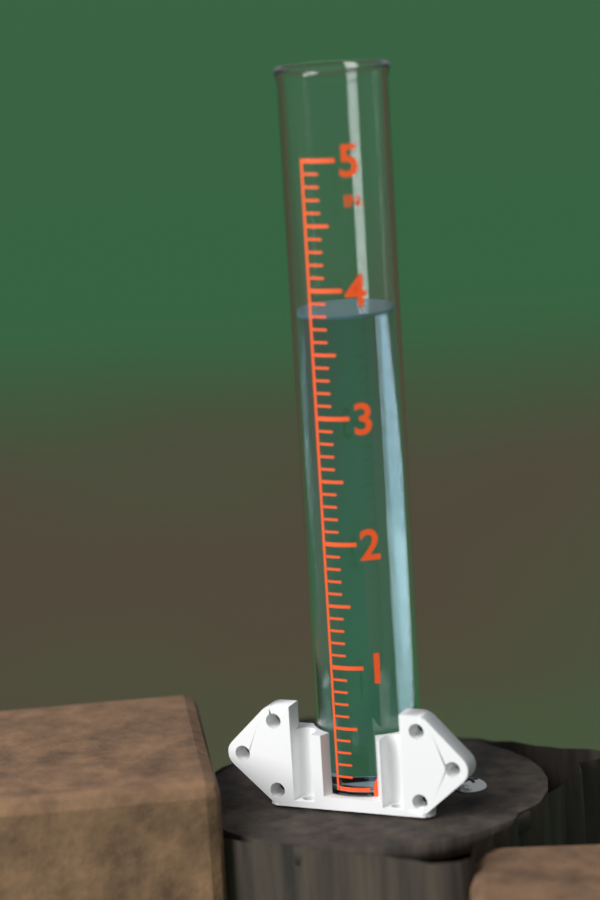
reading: 3.8 in
